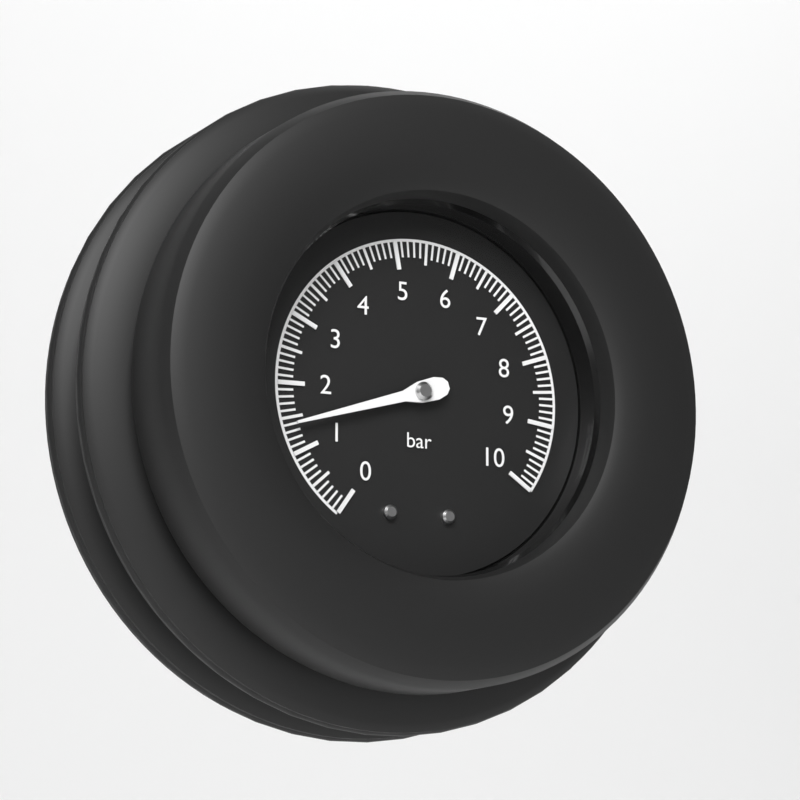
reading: 1.4 bar
